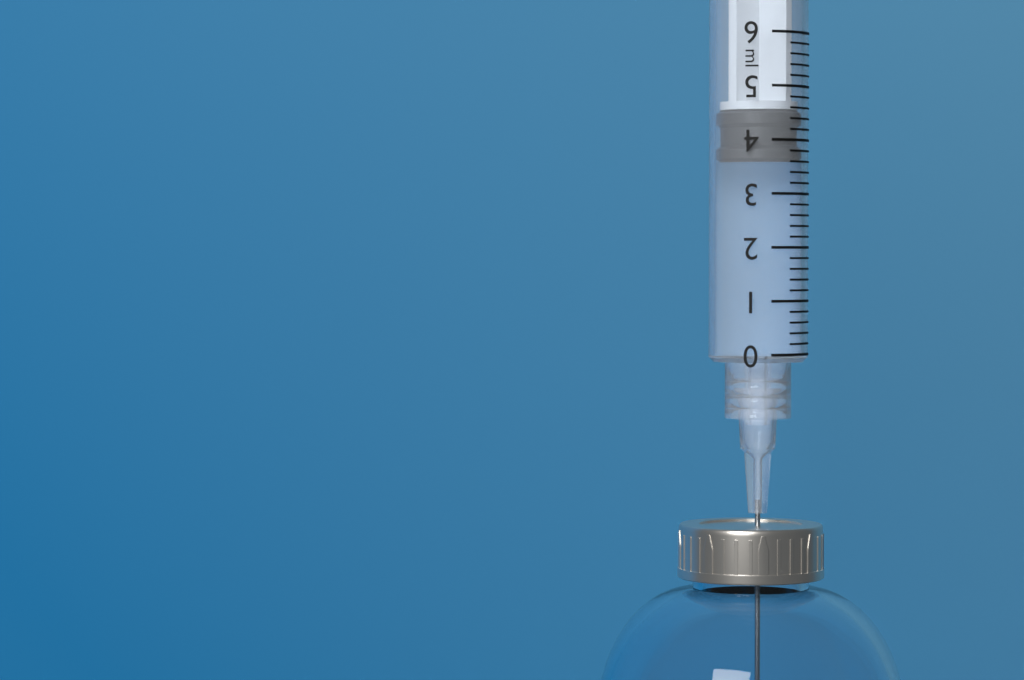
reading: 3.6 ml
